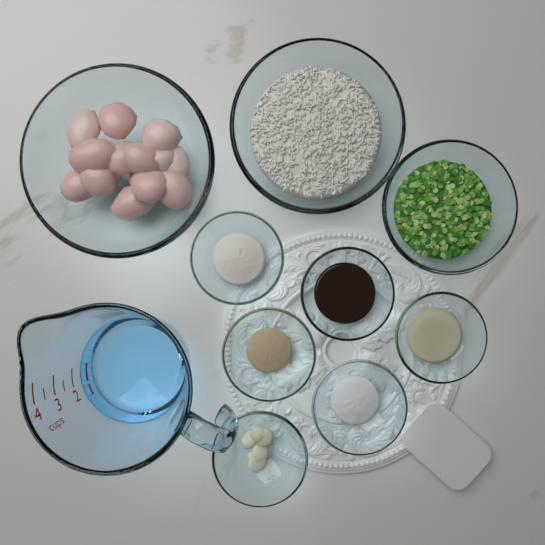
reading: 1.5 cups
